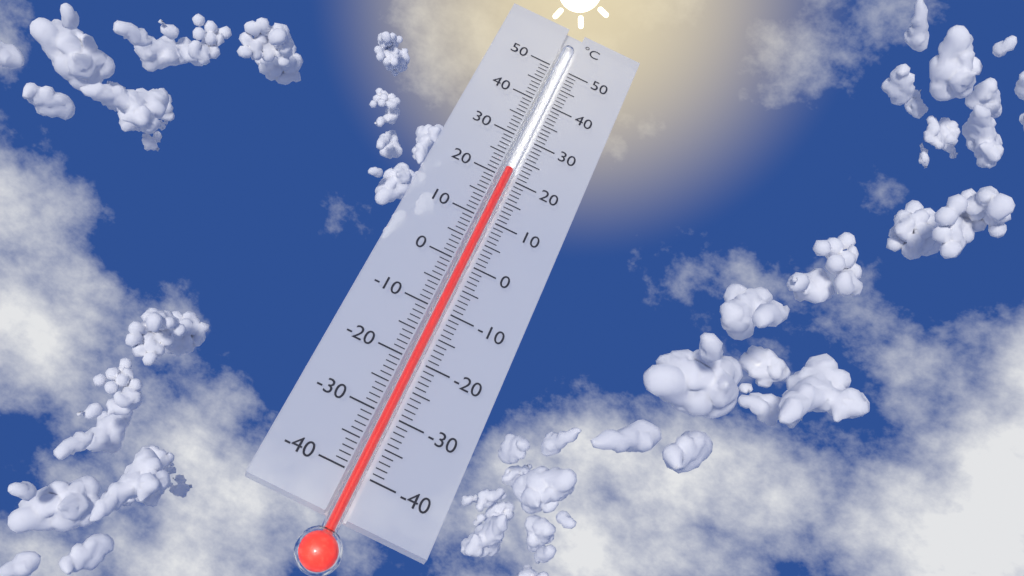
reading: 22 °C
